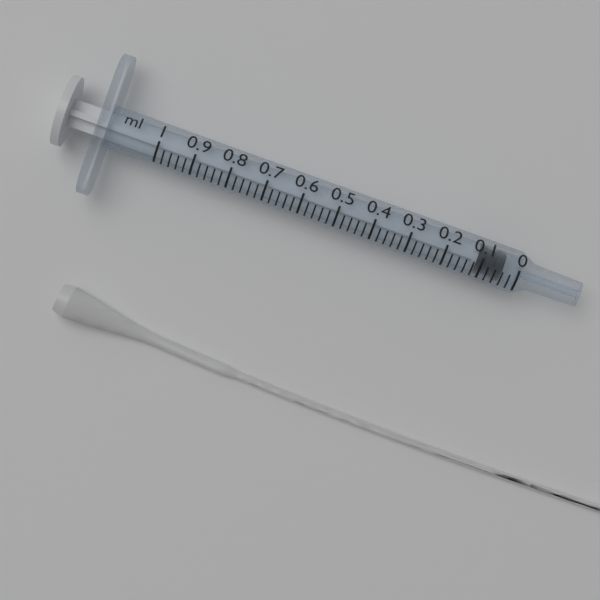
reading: 0.04 ml
